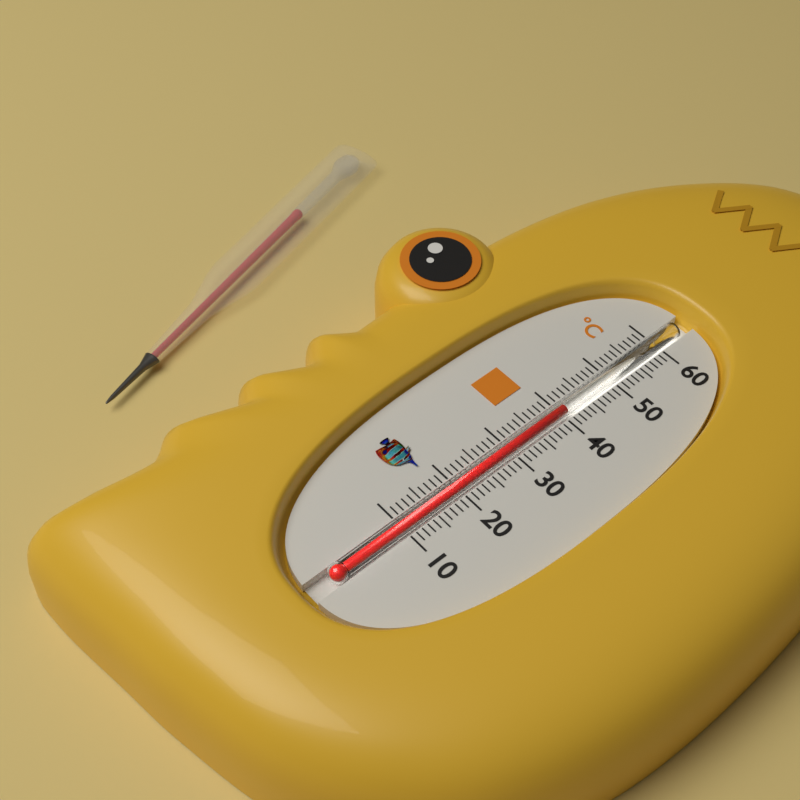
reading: 41 °C
